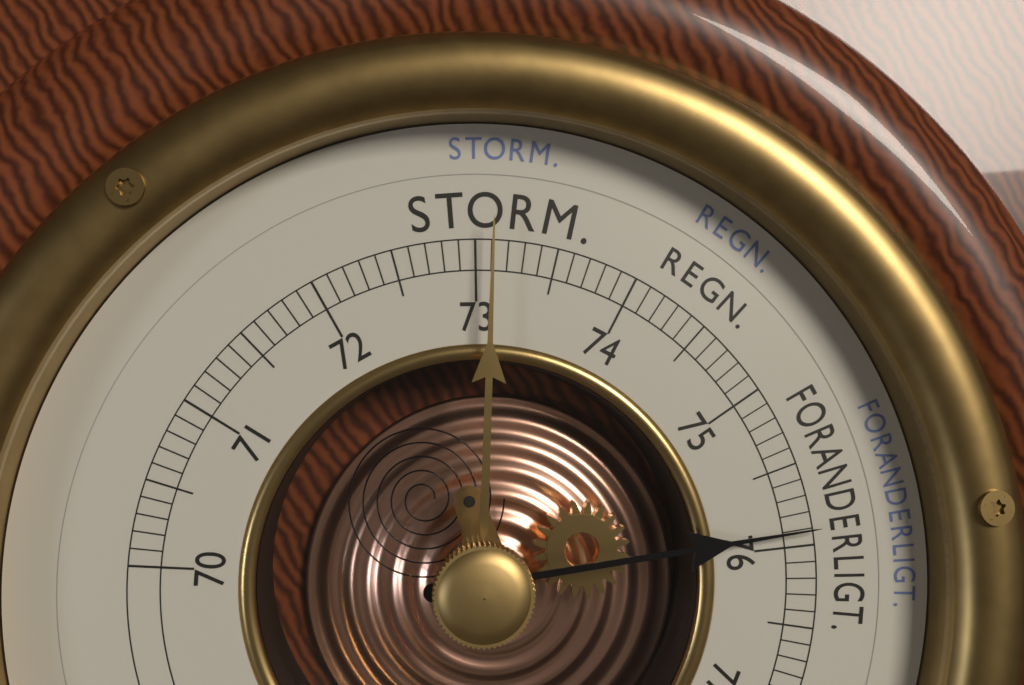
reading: 75.9 cm
